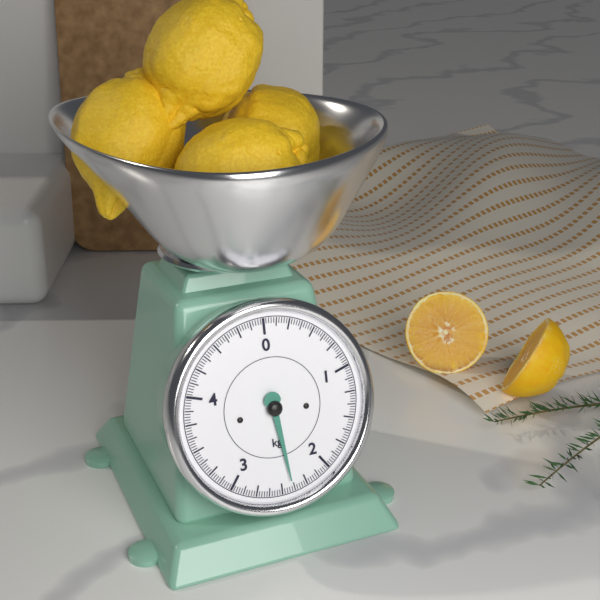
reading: 2.400 kg
